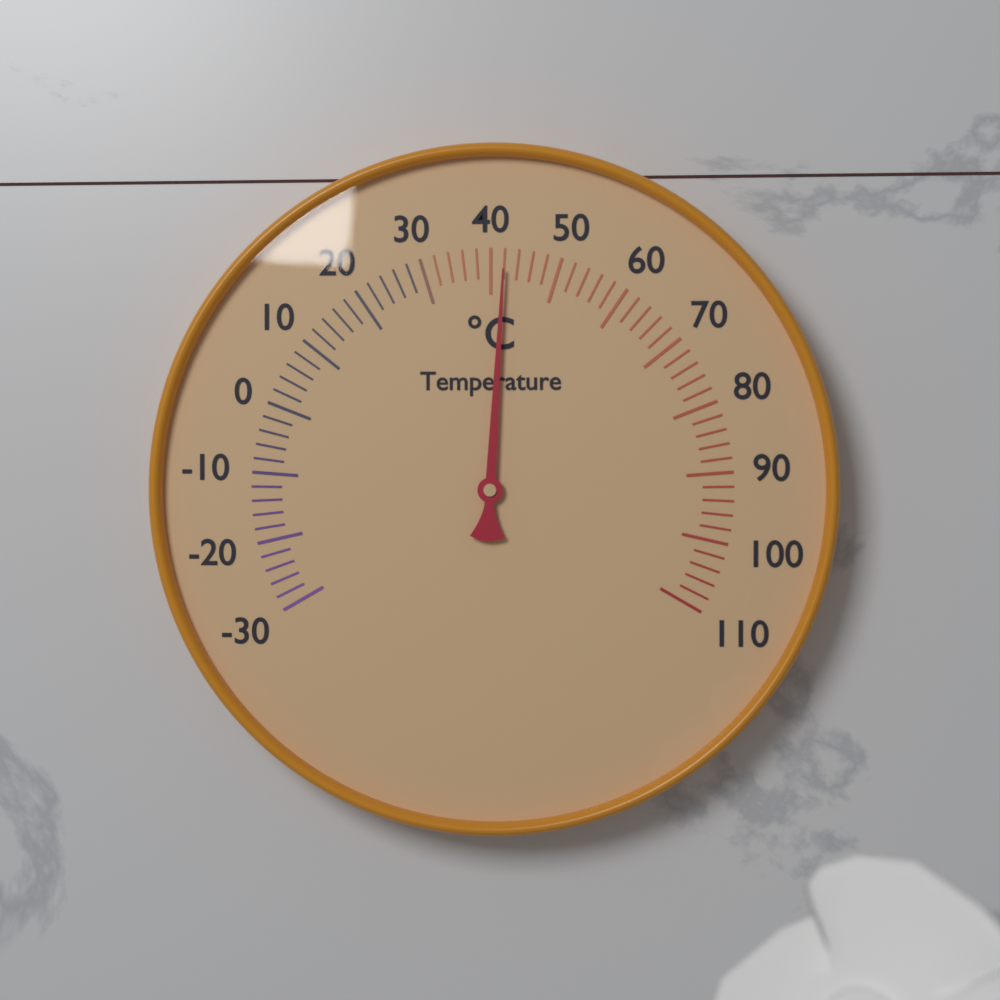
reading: 42 °C
